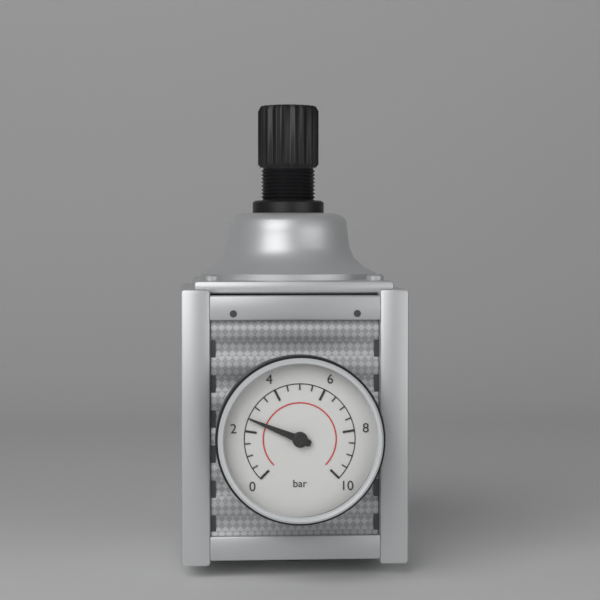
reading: 2.5 bar
